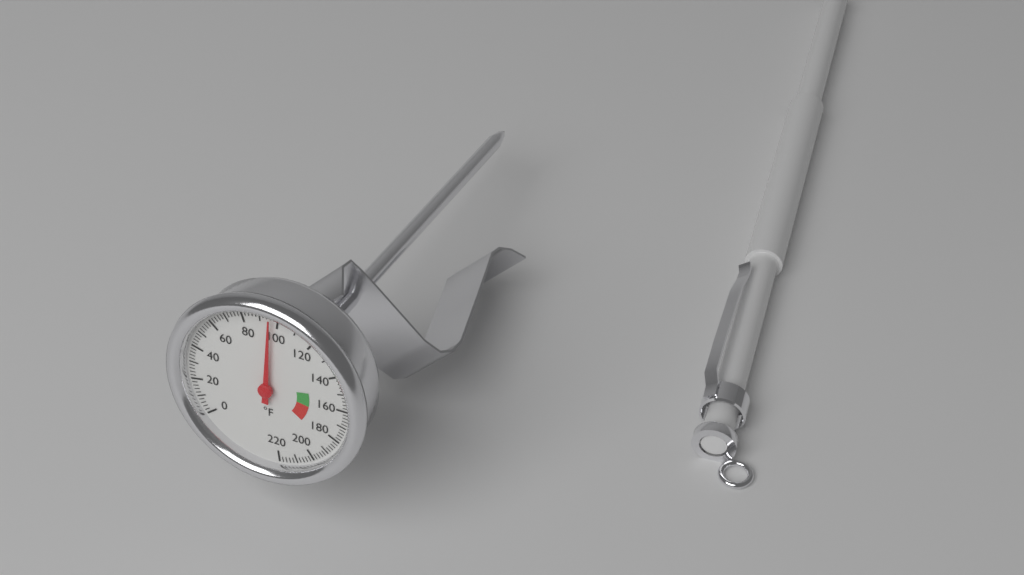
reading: 96 °F
